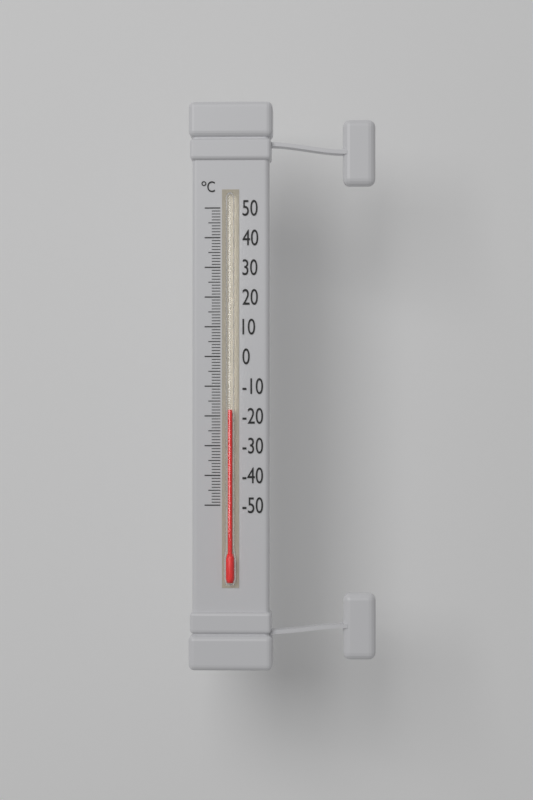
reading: -18 °C
